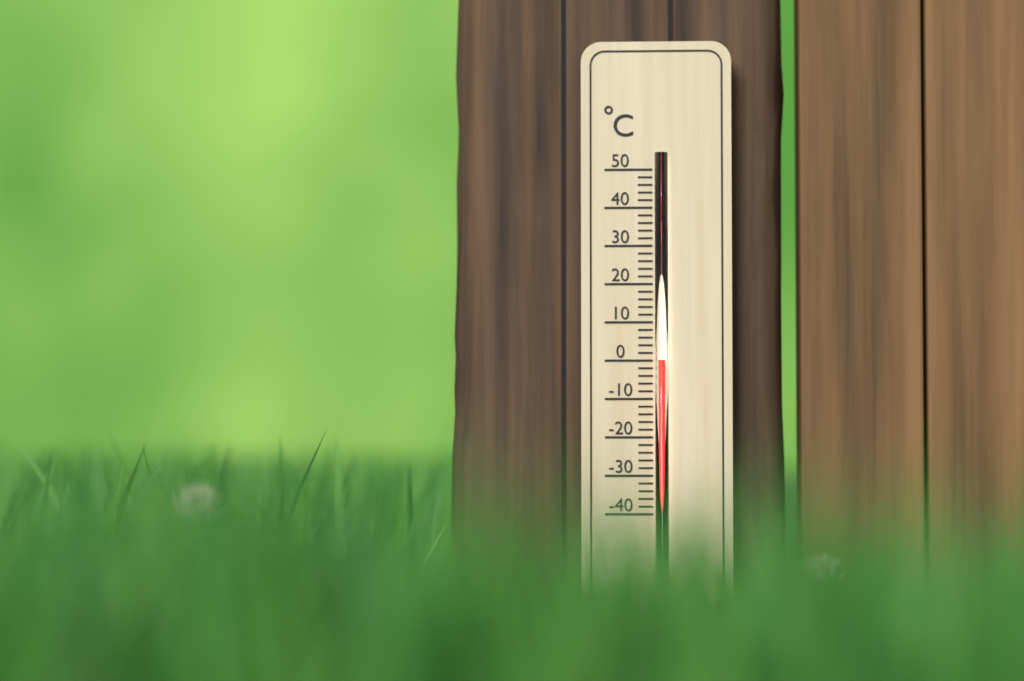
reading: 0 °C
